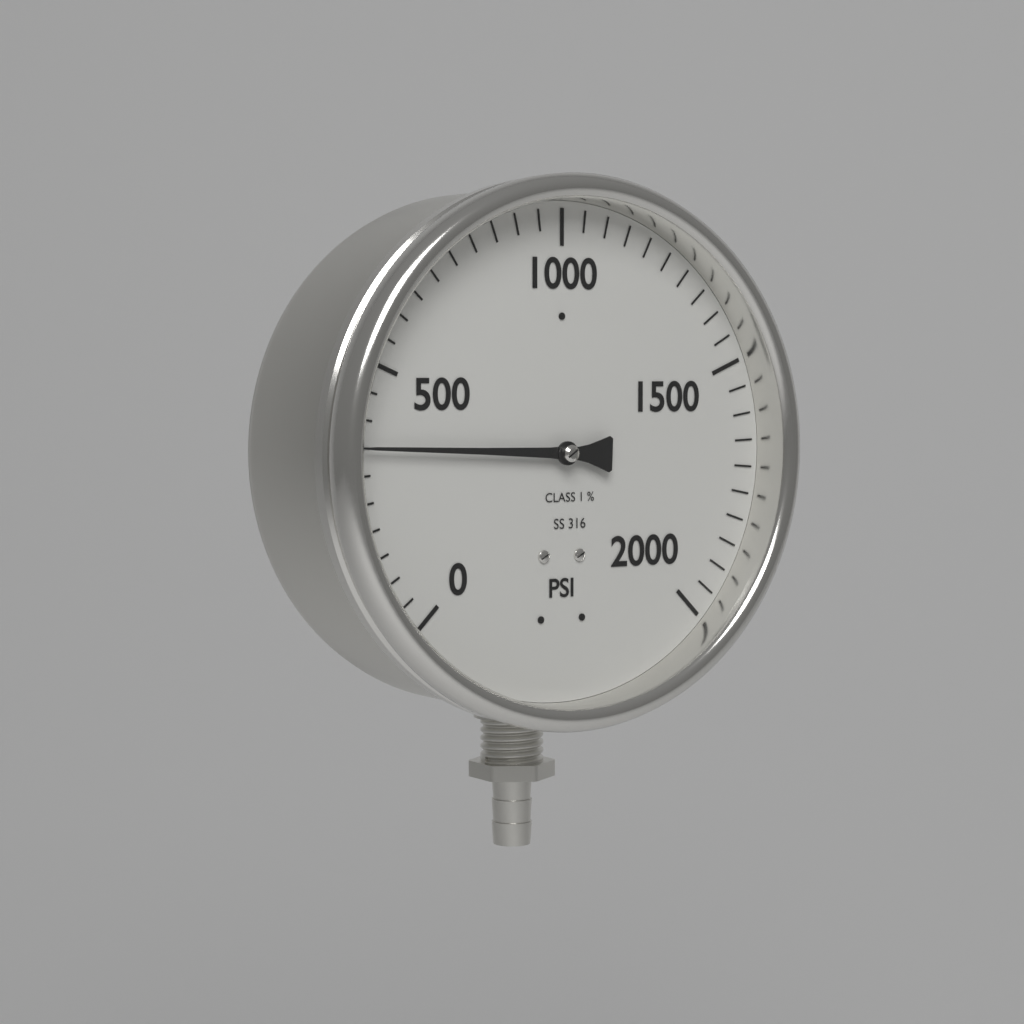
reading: 350 psi
